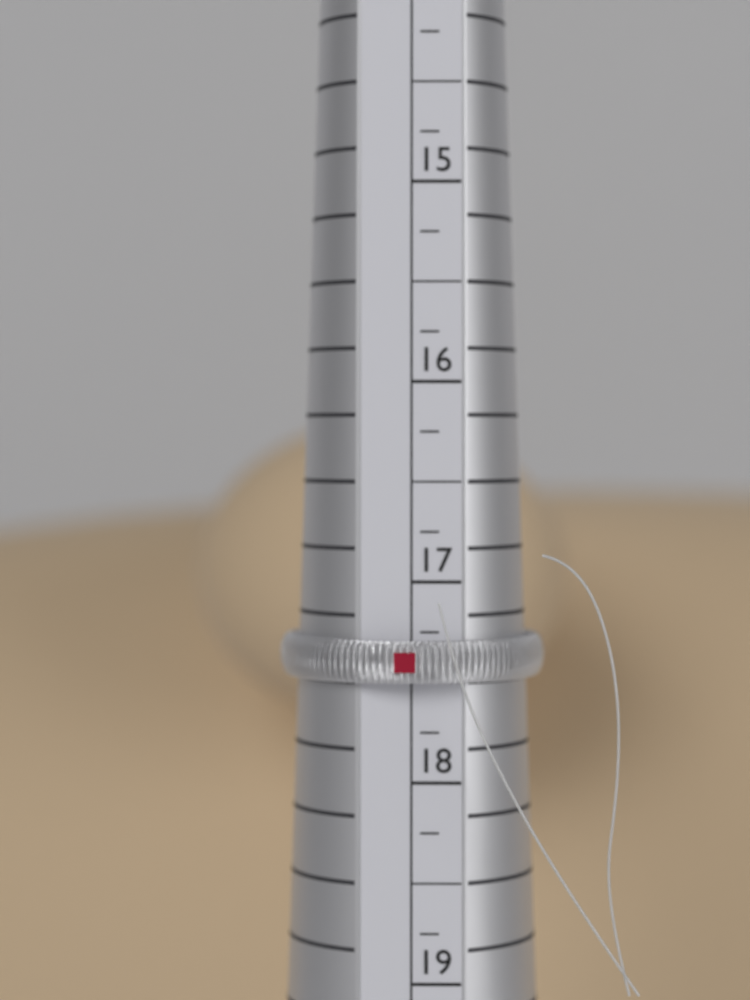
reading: 17.50 (no unit)
